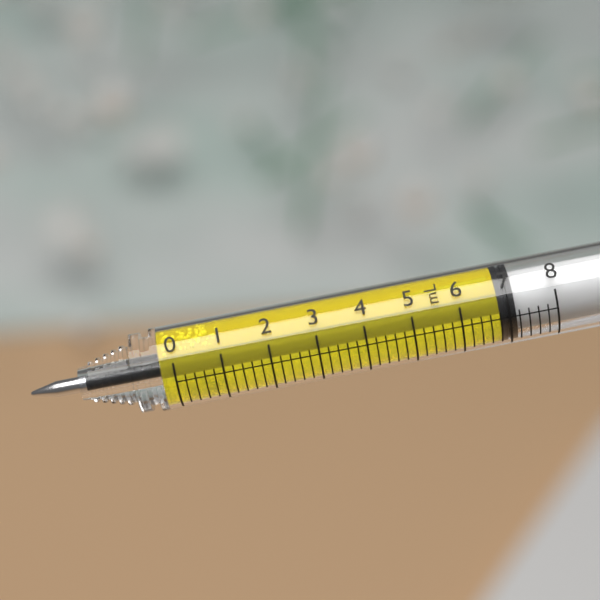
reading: 6.8 mL
